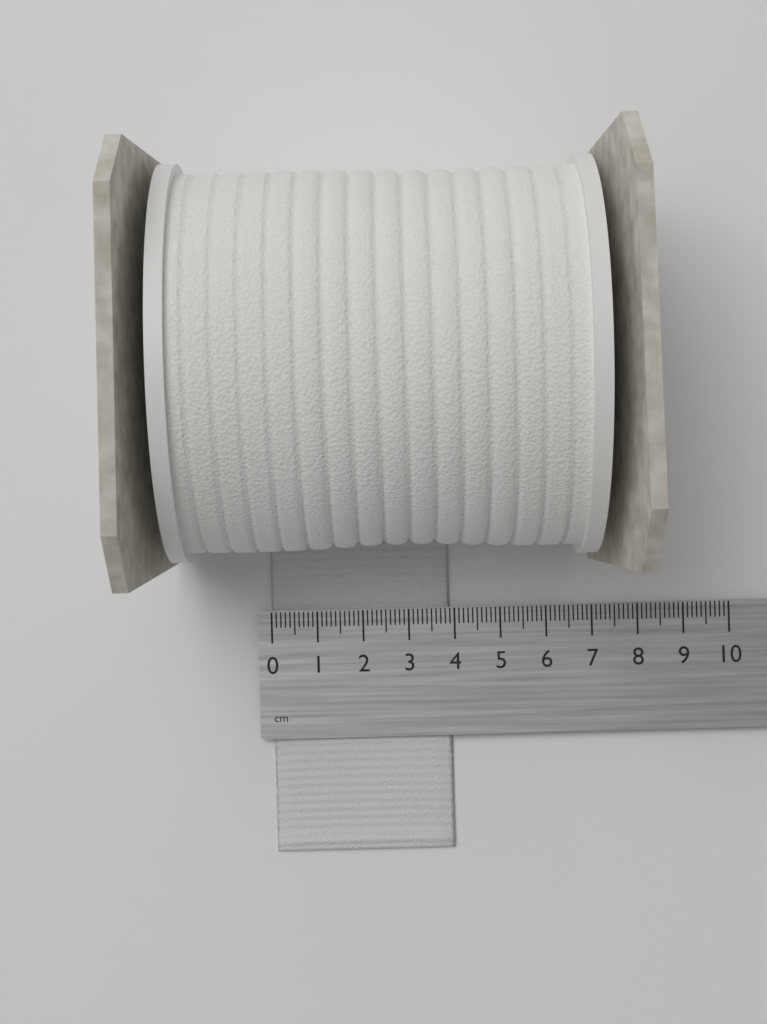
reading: 3.9 cm
